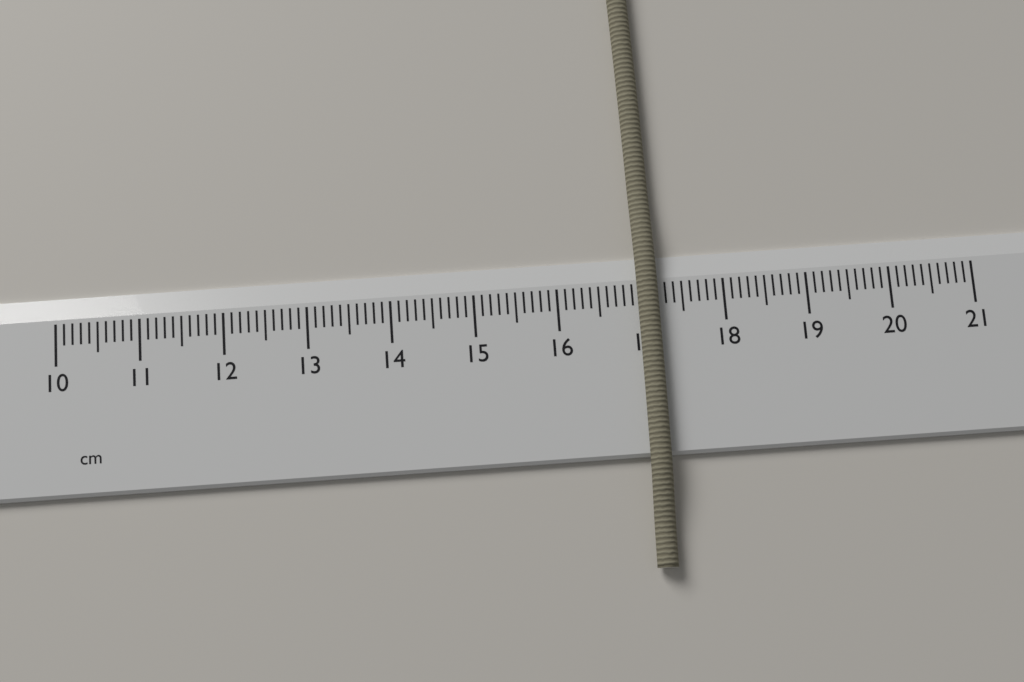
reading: 17.2 cm
